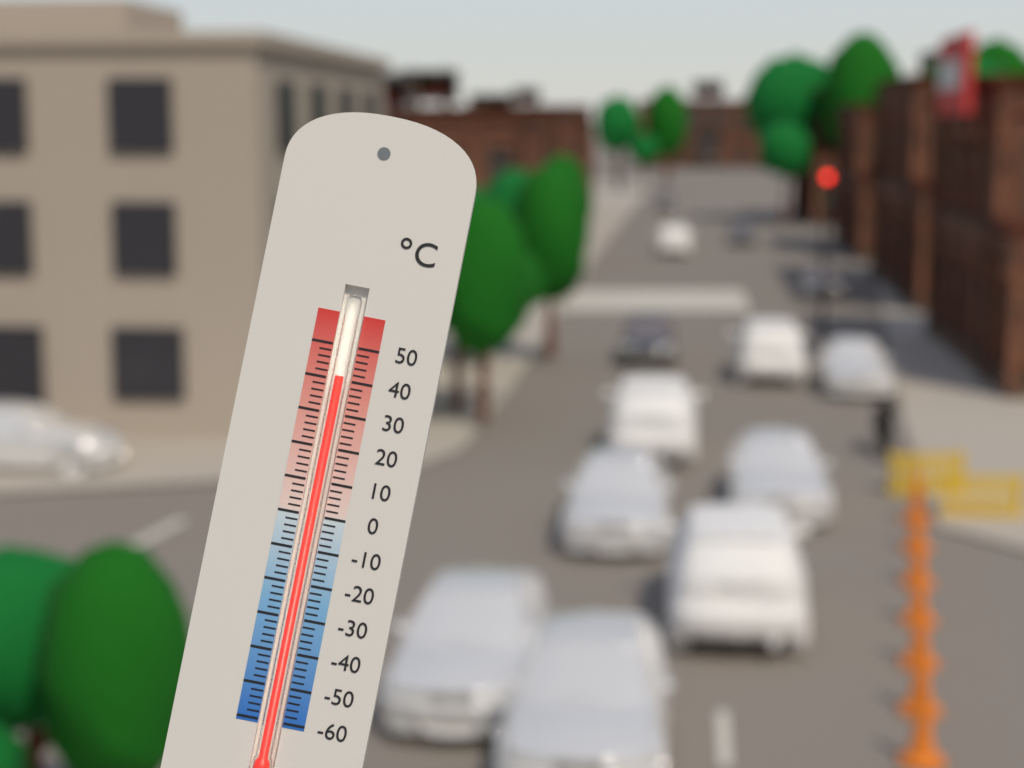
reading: 41 °C
